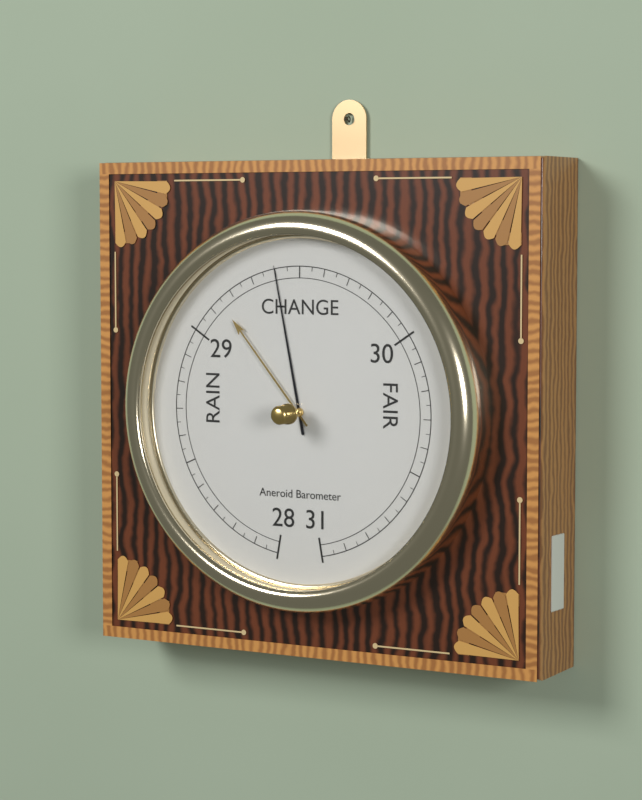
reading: 29.40 inHg
